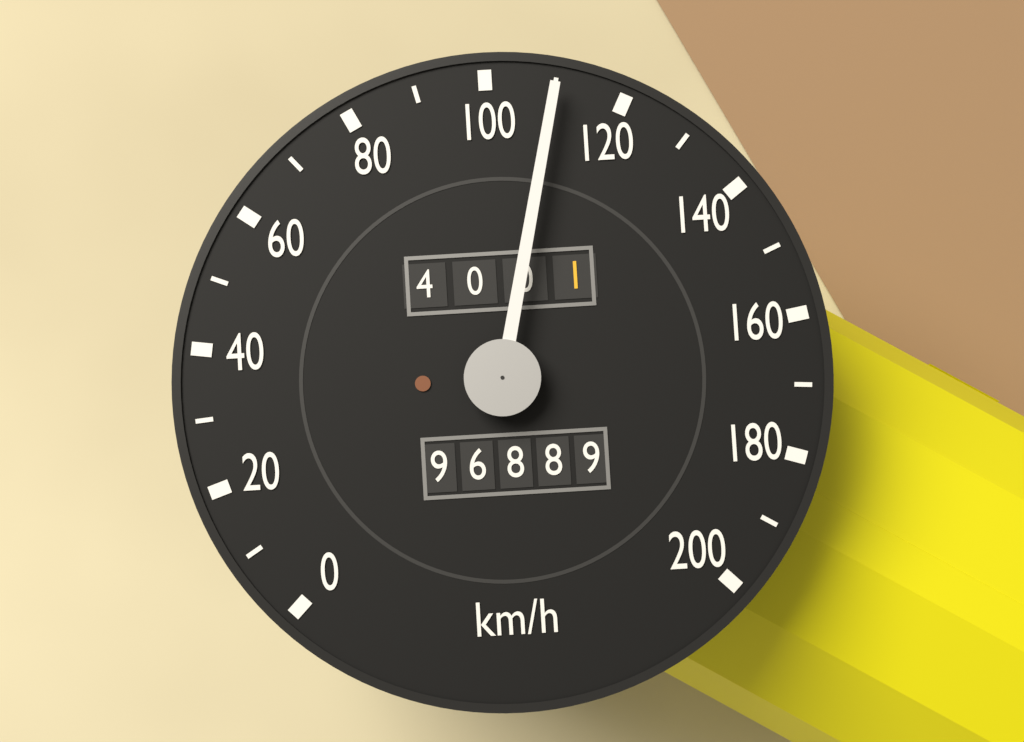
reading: 110 km/h
